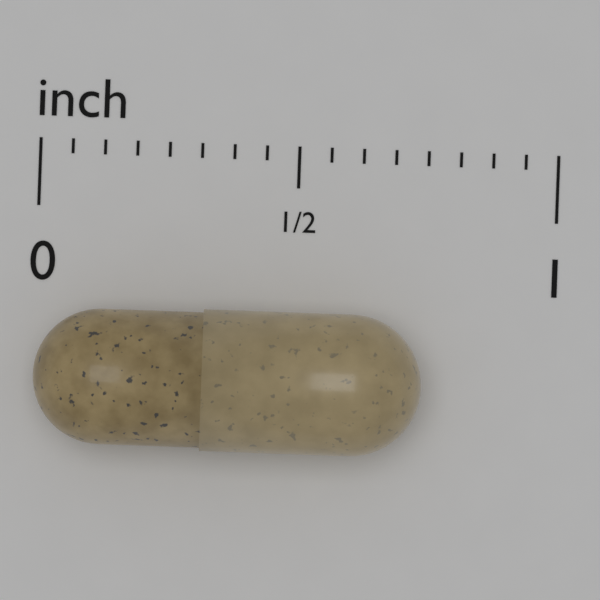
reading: 0.7500 inch
